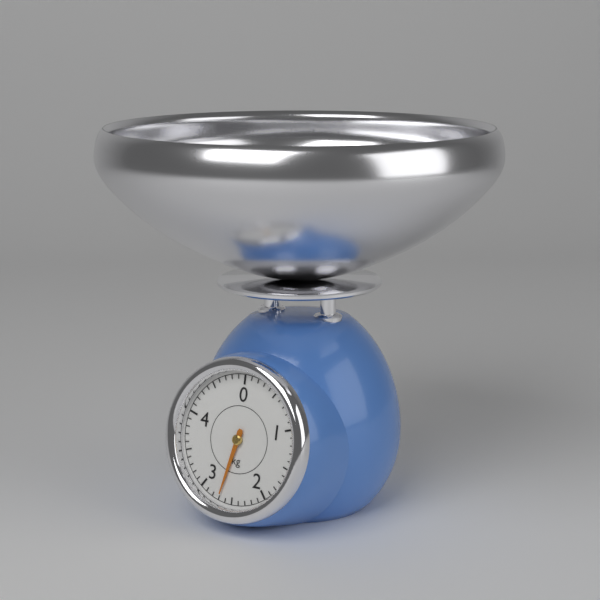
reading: 2.7 kg
